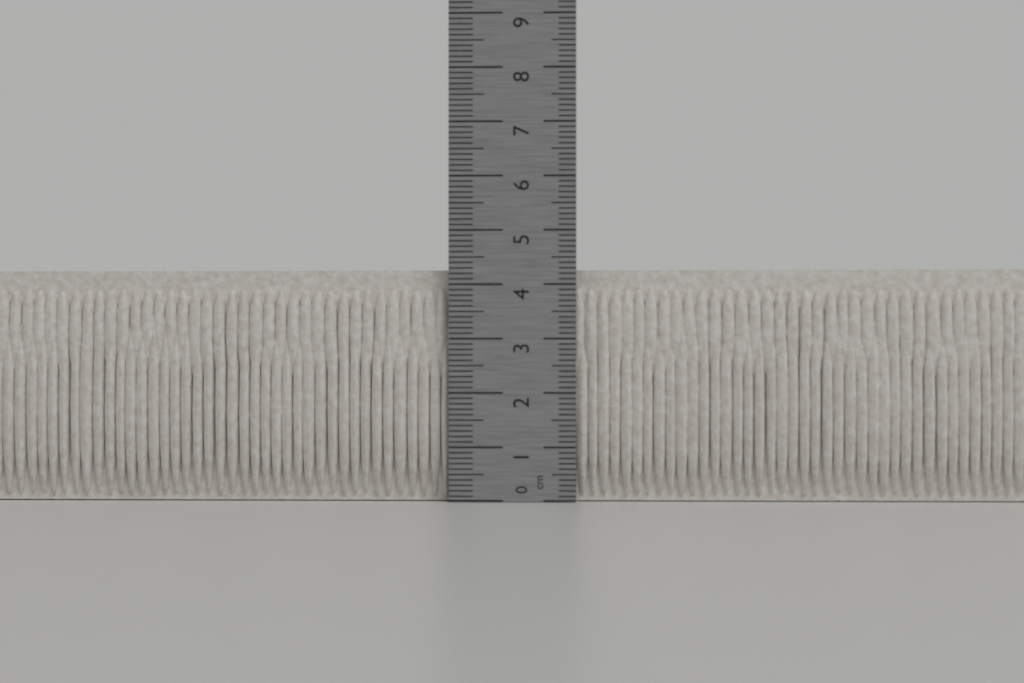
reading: 4.3 cm
